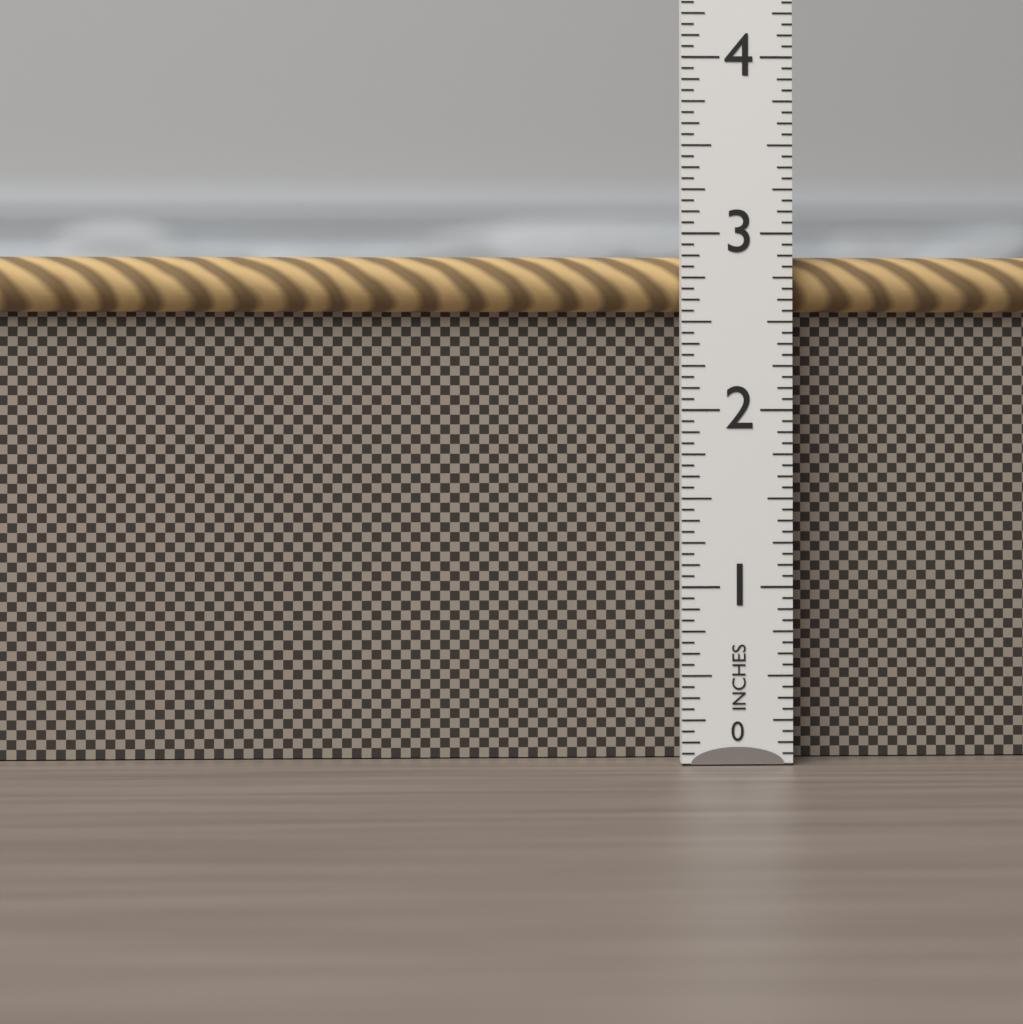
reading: 2.8750 in
